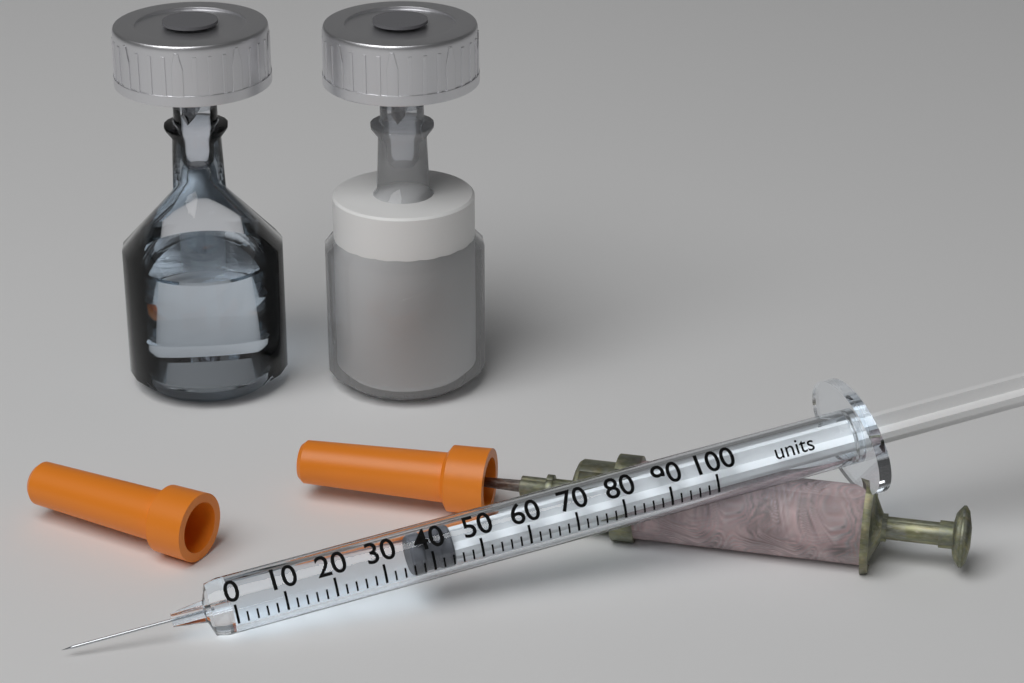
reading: 36 units
